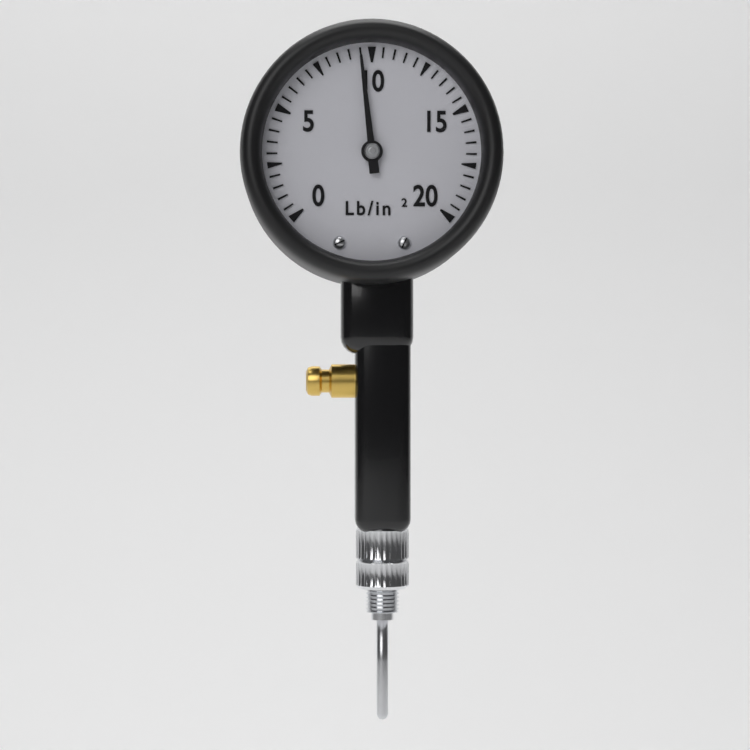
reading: 9.5 lb/in²
